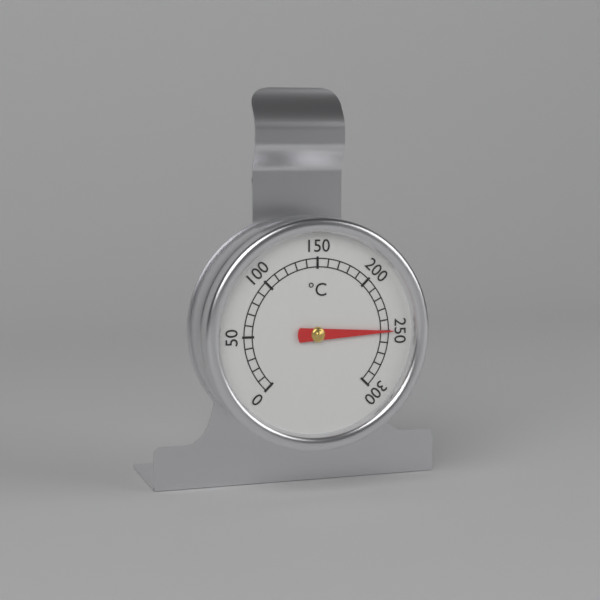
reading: 250 °C
